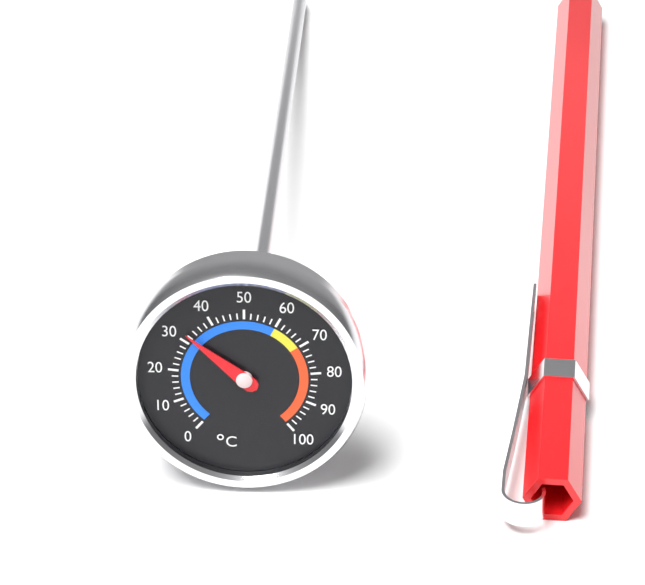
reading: 32 °C
